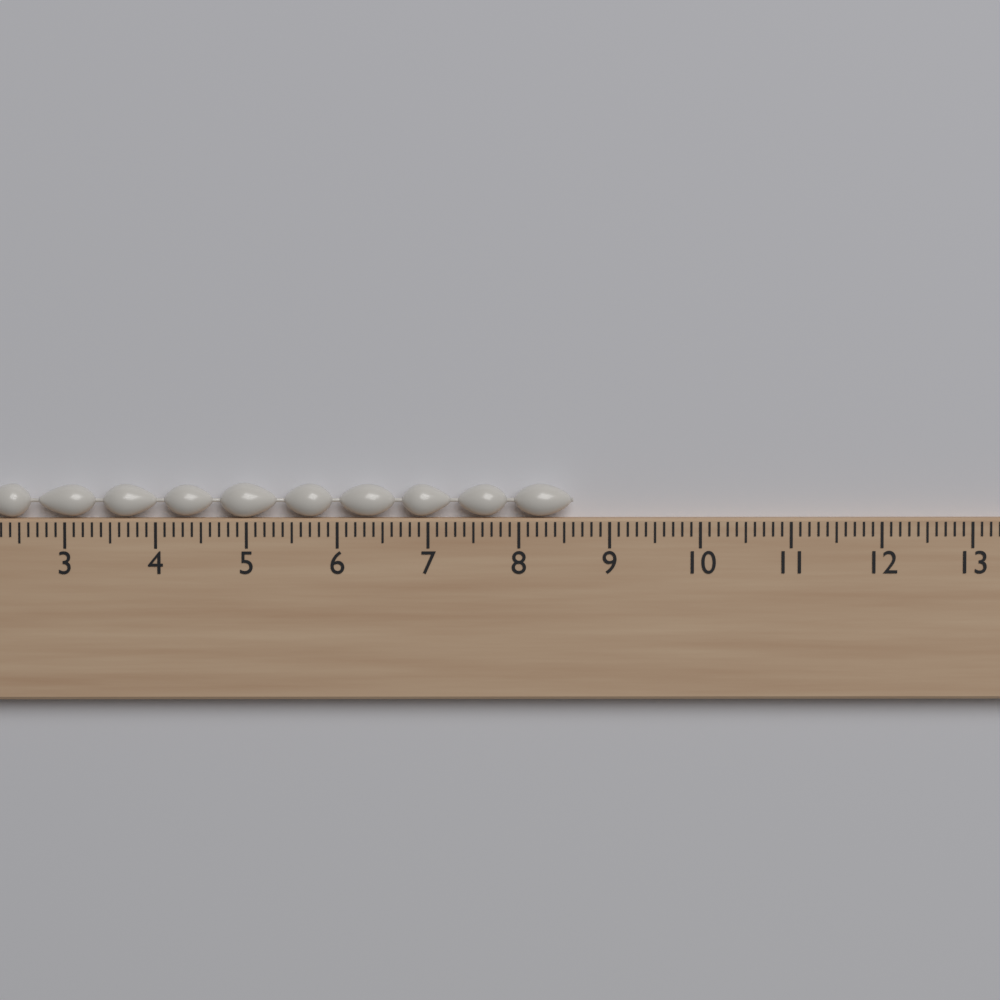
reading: 8.6 cm
